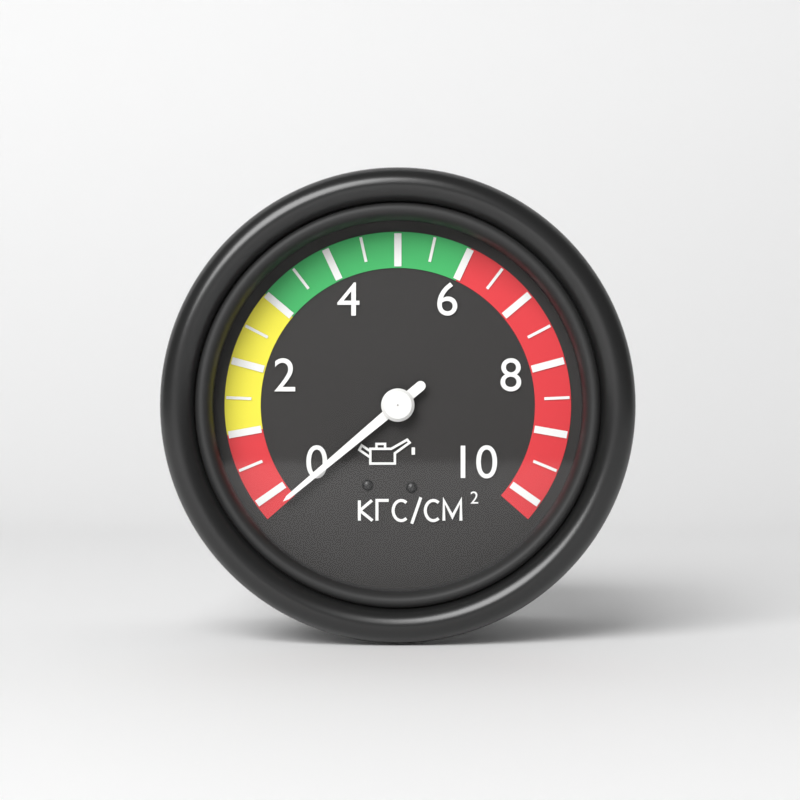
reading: -0.2 кгс/см²
